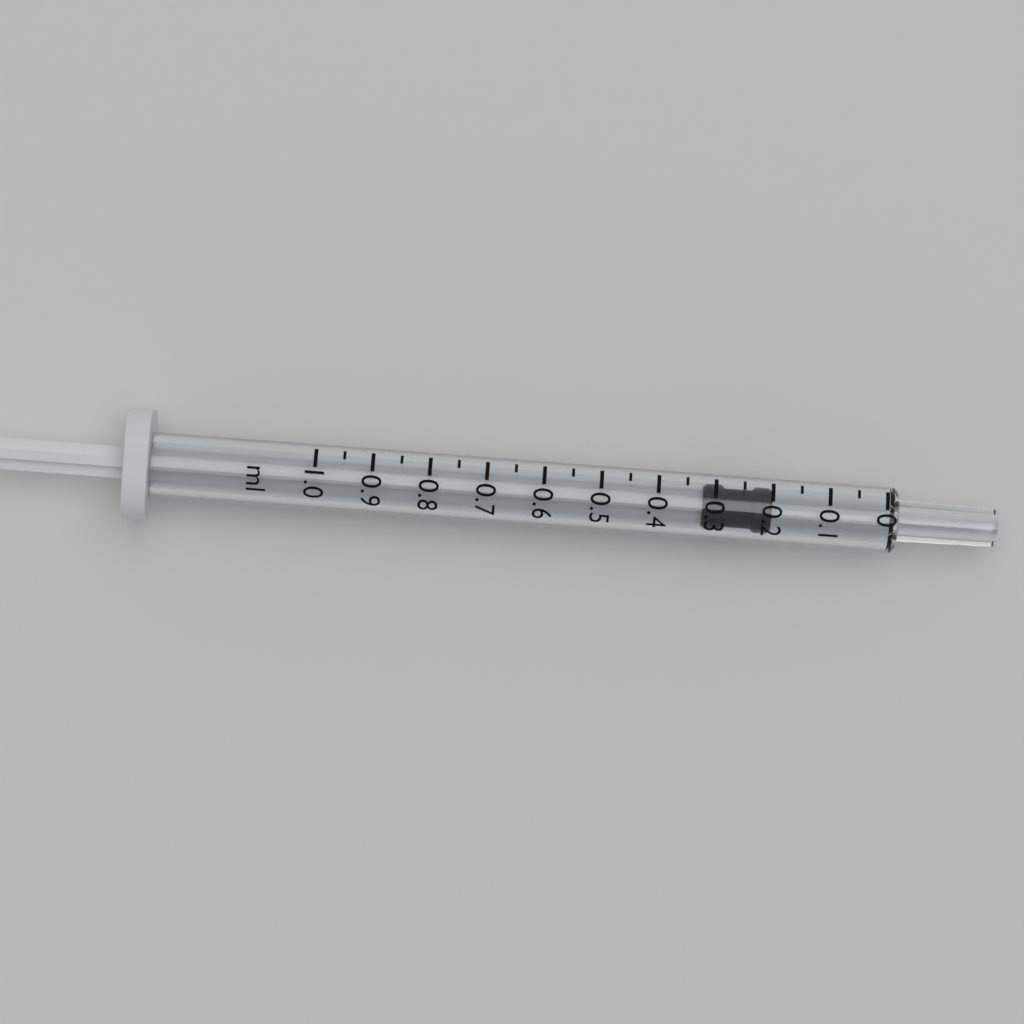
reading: 0.20 ml
